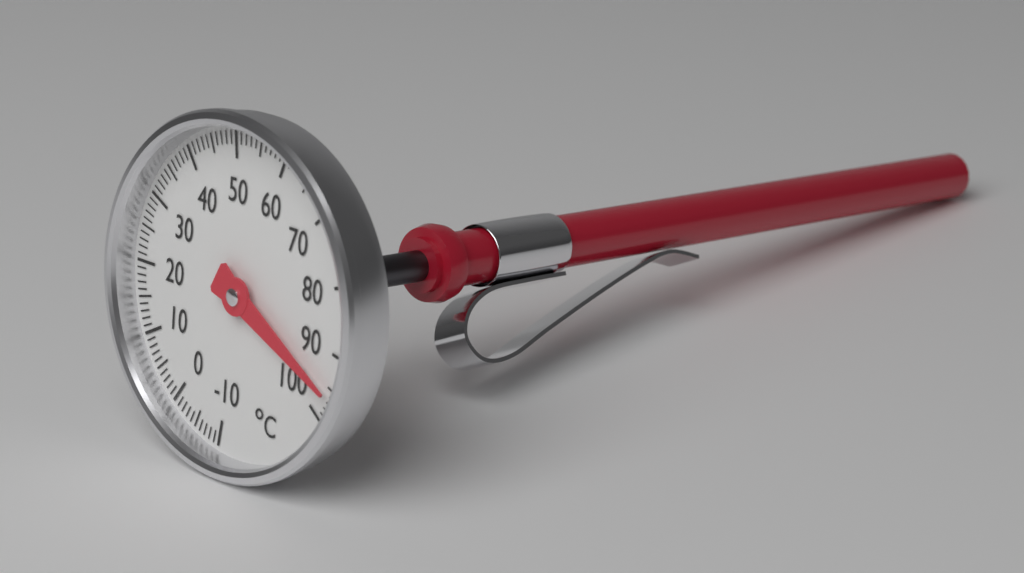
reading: 96 °C
